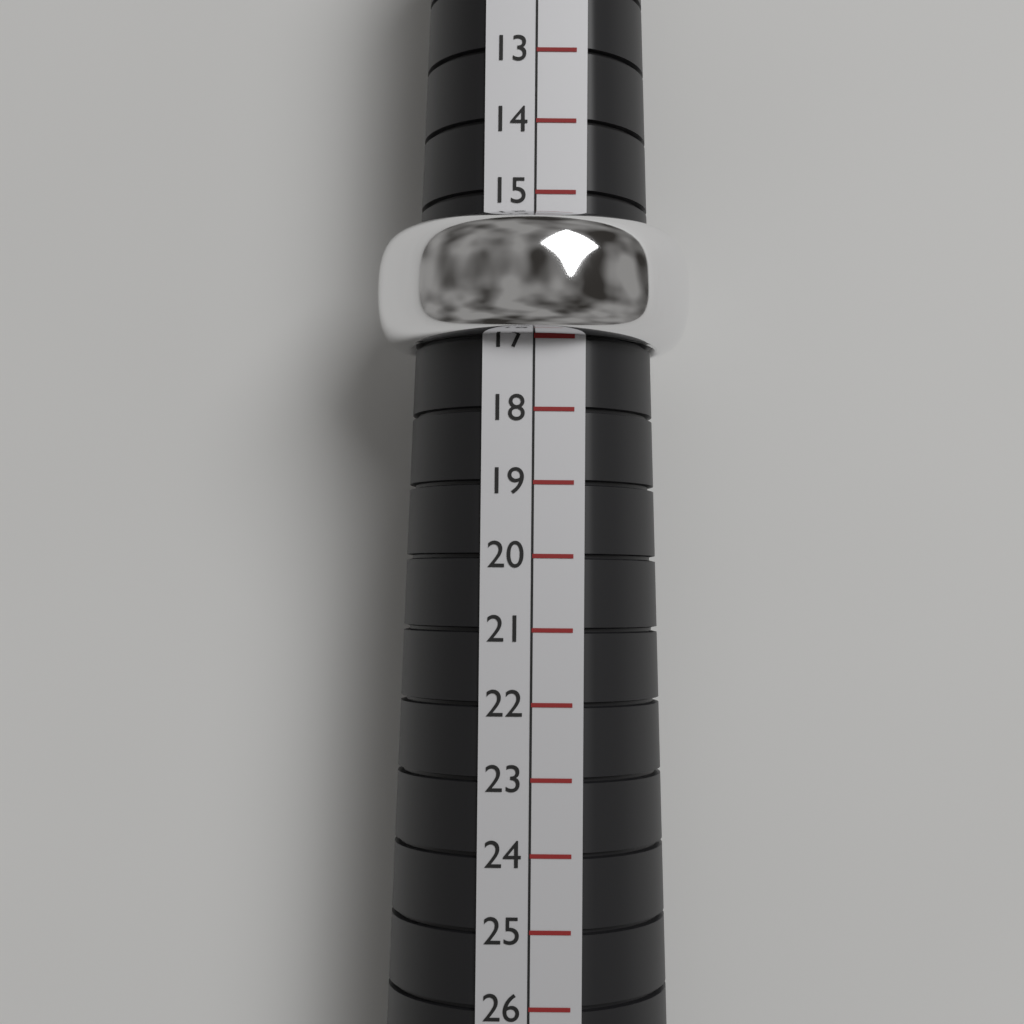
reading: 17 (no unit)
